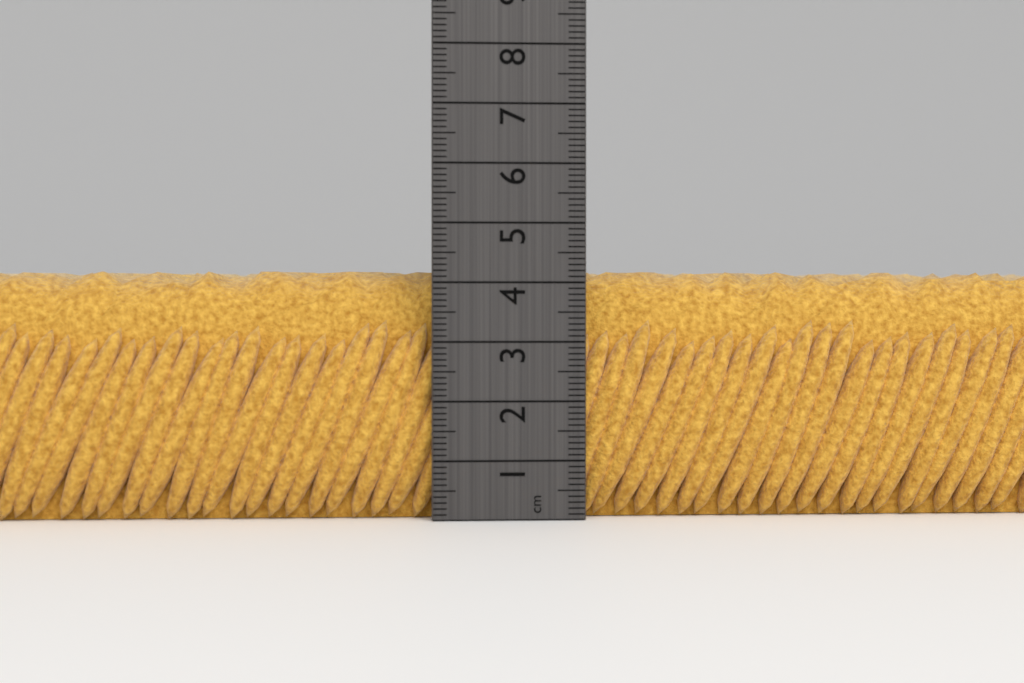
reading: 4.2 cm
